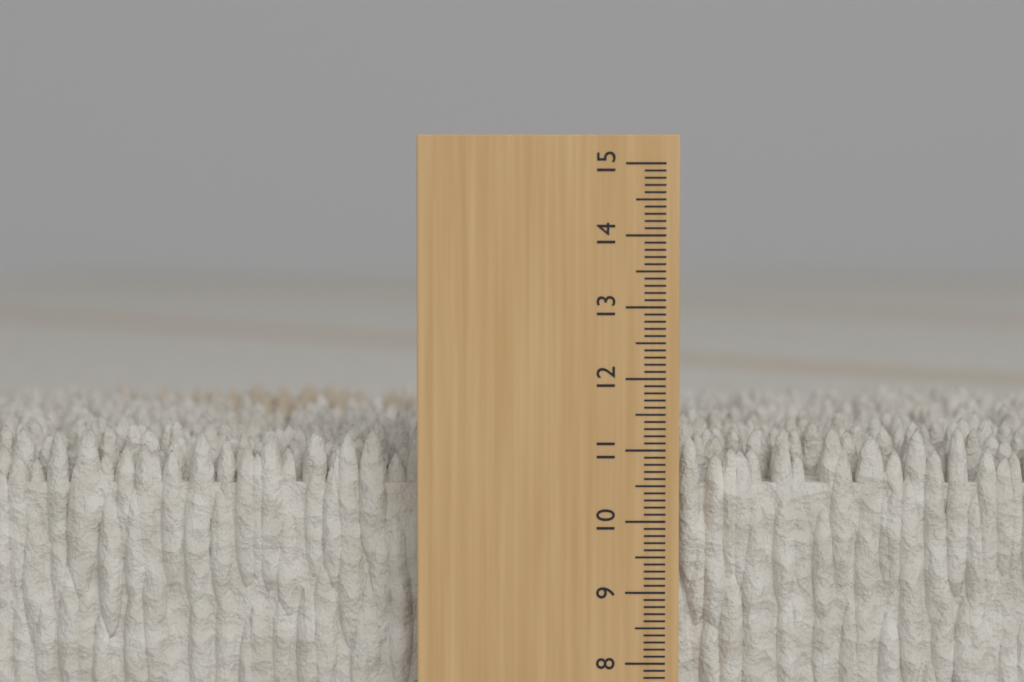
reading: 11.3 cm
